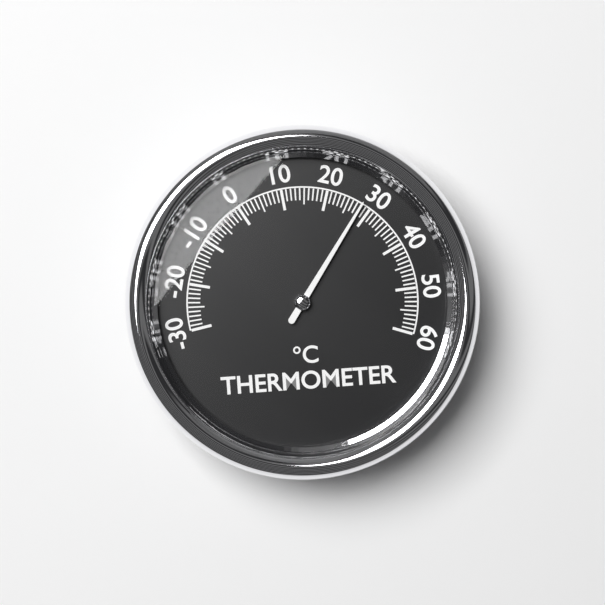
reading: 28 °C
